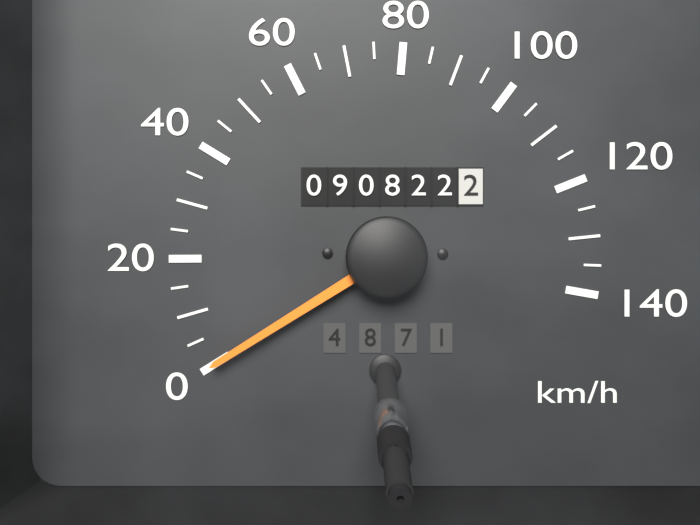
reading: 0 km/h
